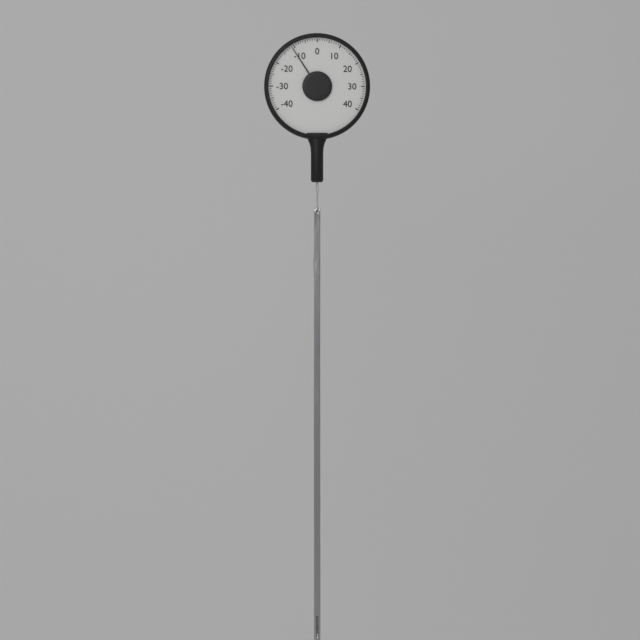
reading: -11 (no unit)
